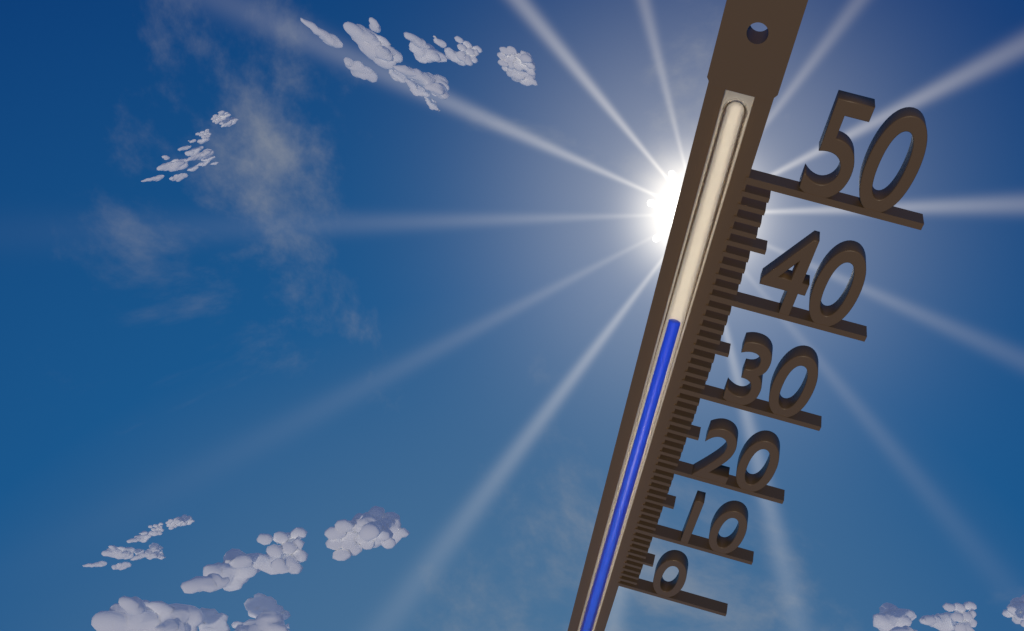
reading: 37 (no unit)
